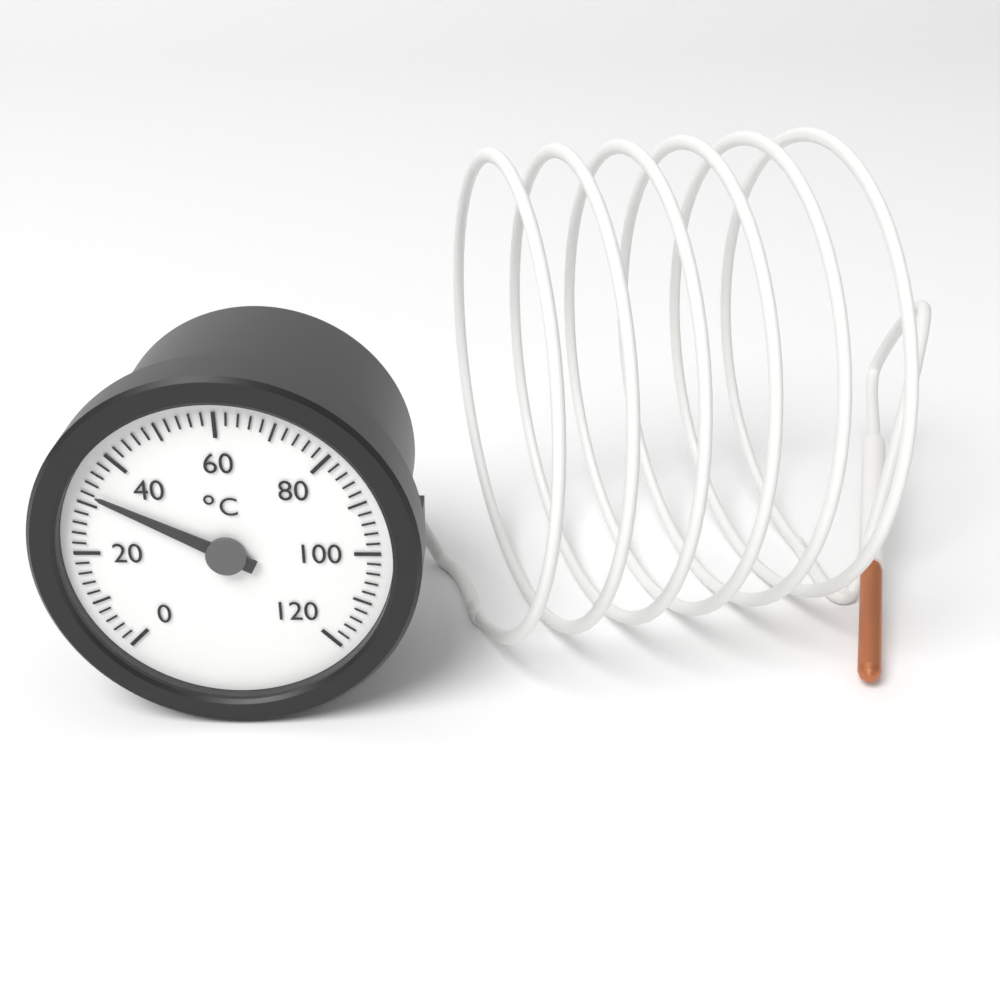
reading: 32 °C
